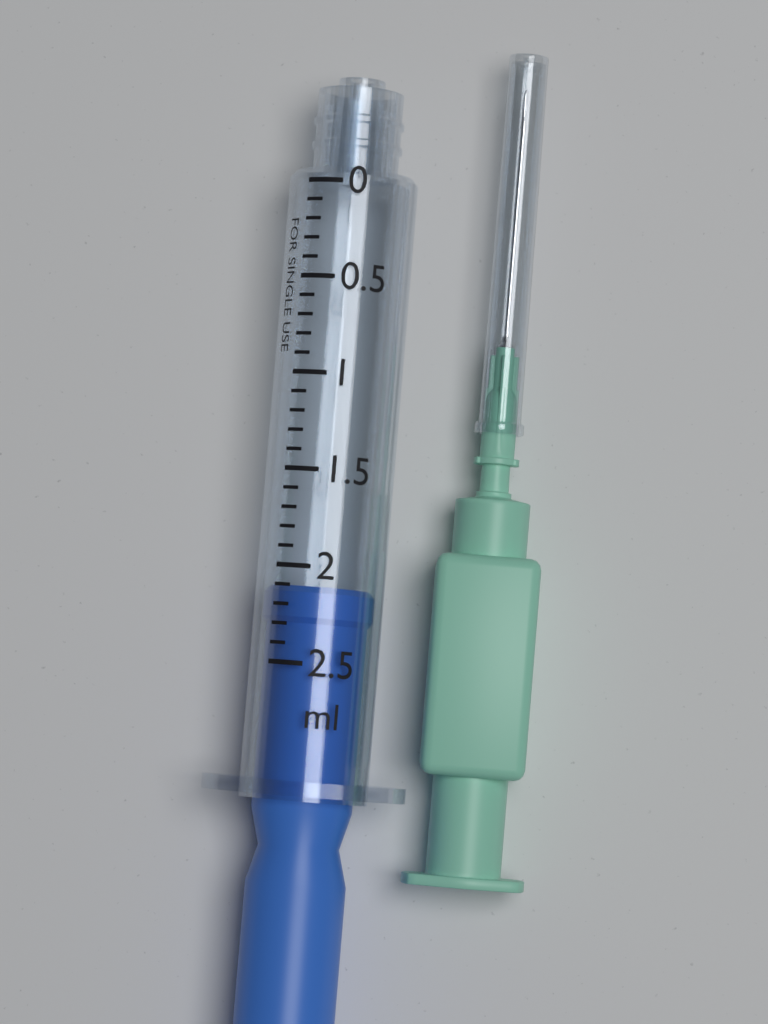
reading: 2.1 ml
